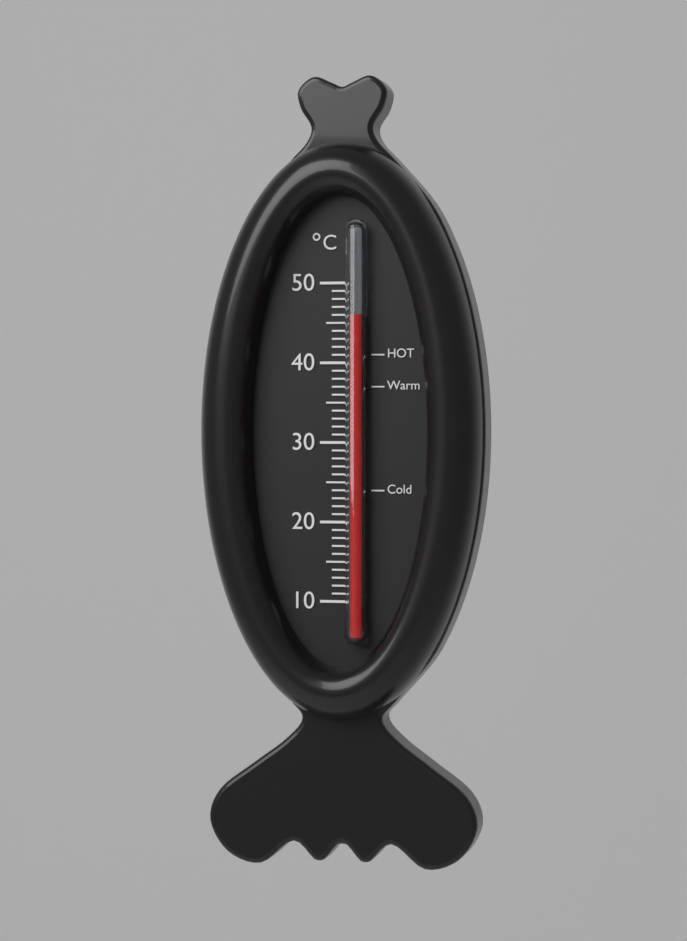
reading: 46 °C
